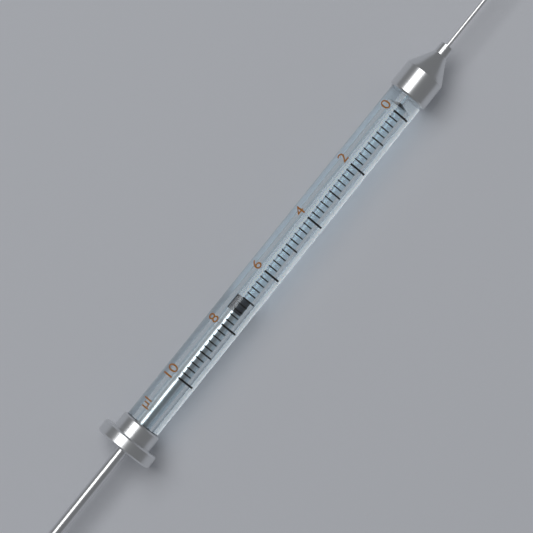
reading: 7.0 µl
